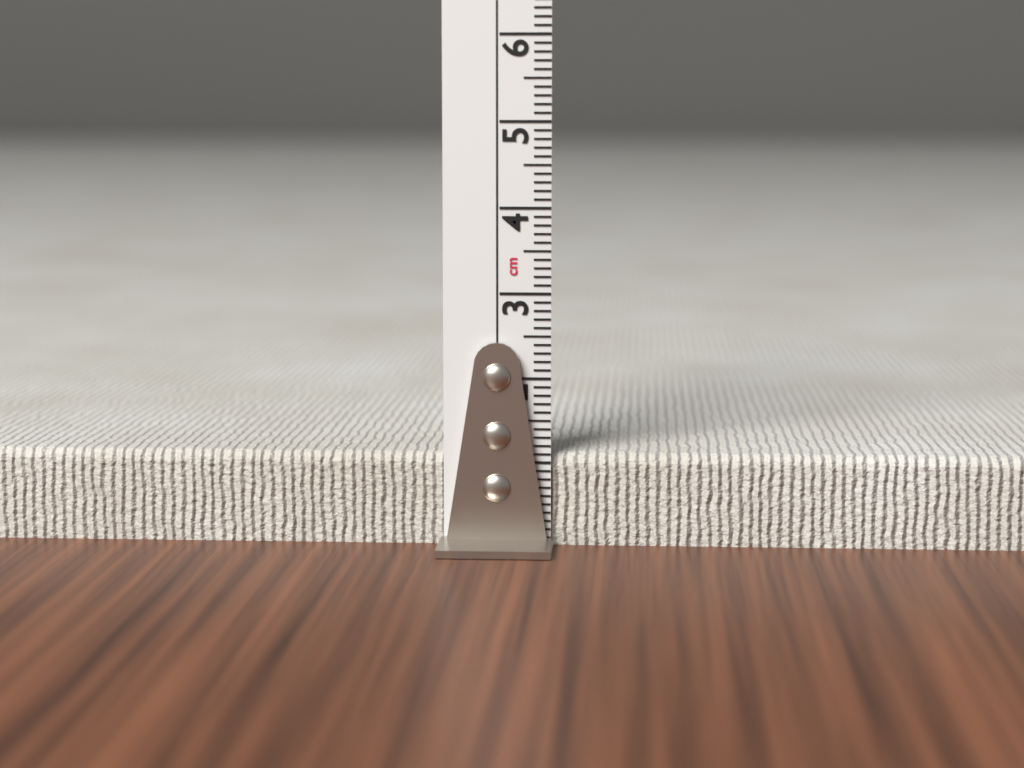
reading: 1.1 cm
